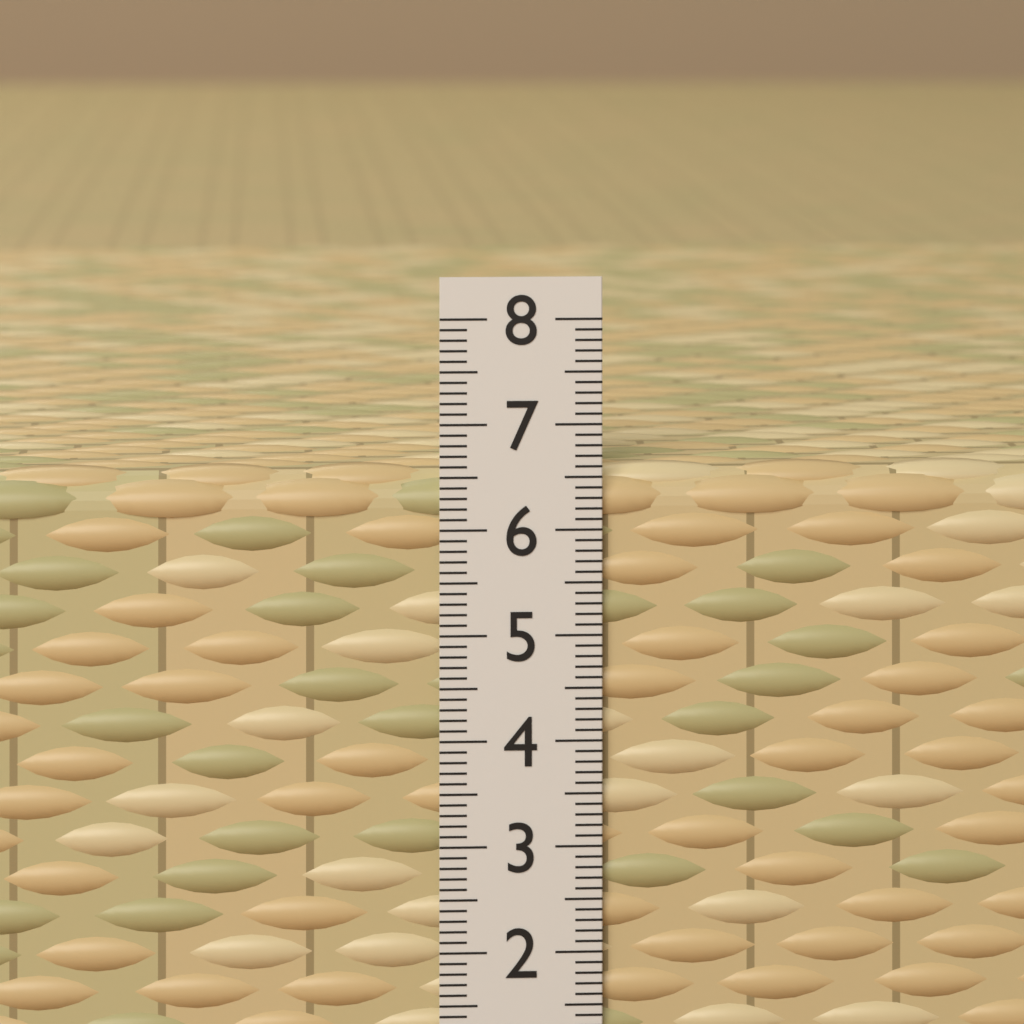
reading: 6.6 (no unit)
